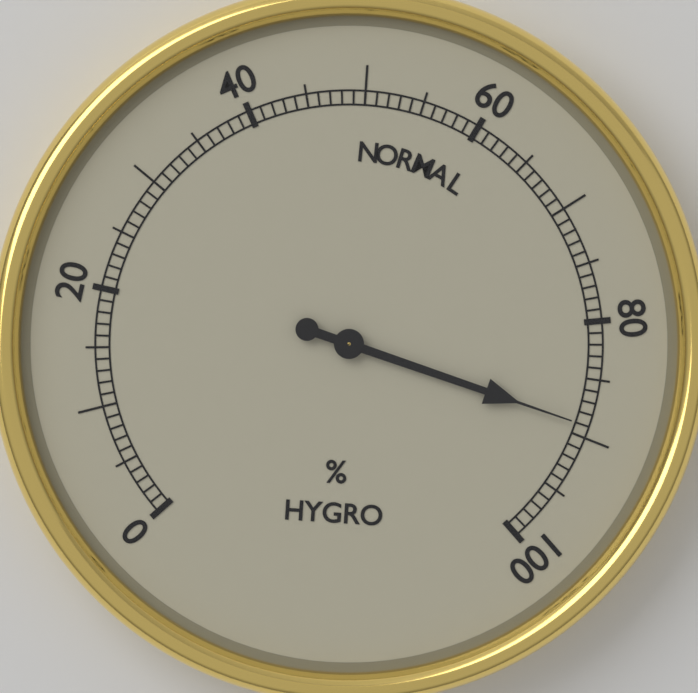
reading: 89 %
